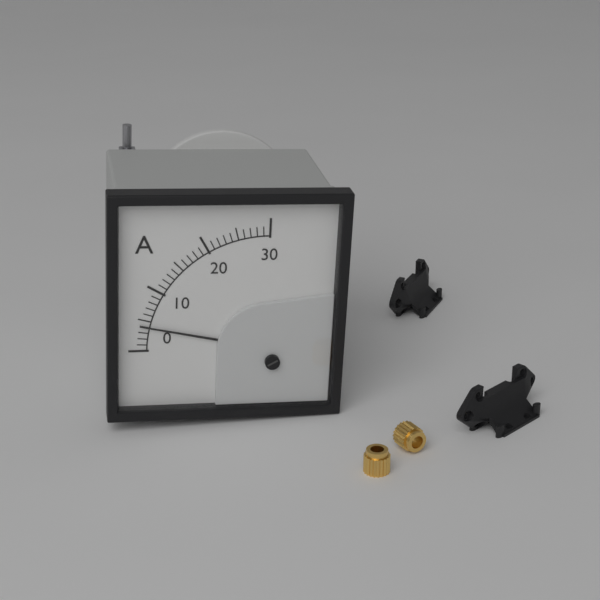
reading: 4 A
